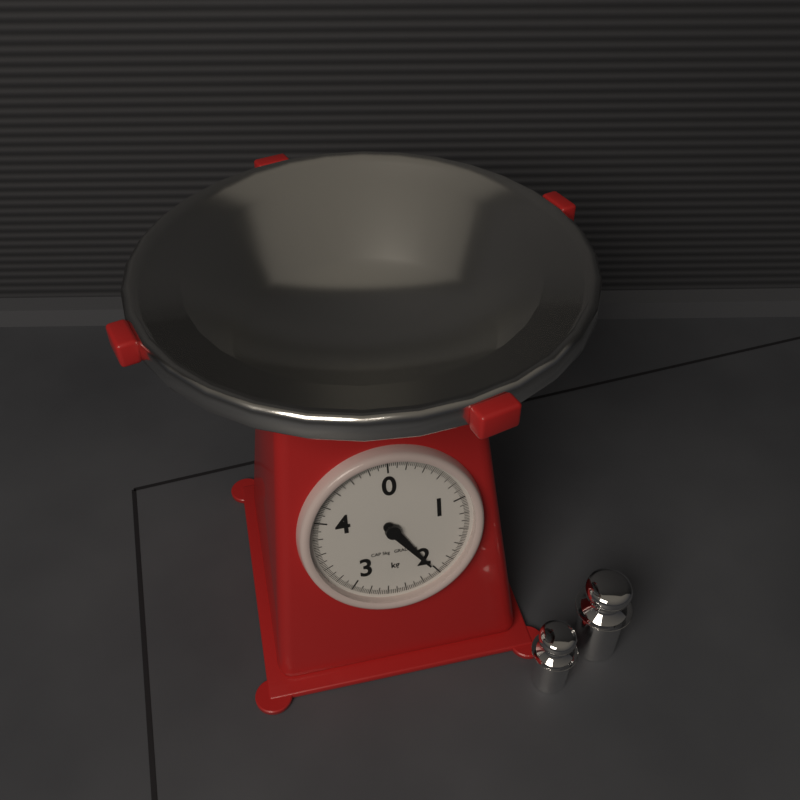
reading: 2.02 kg
